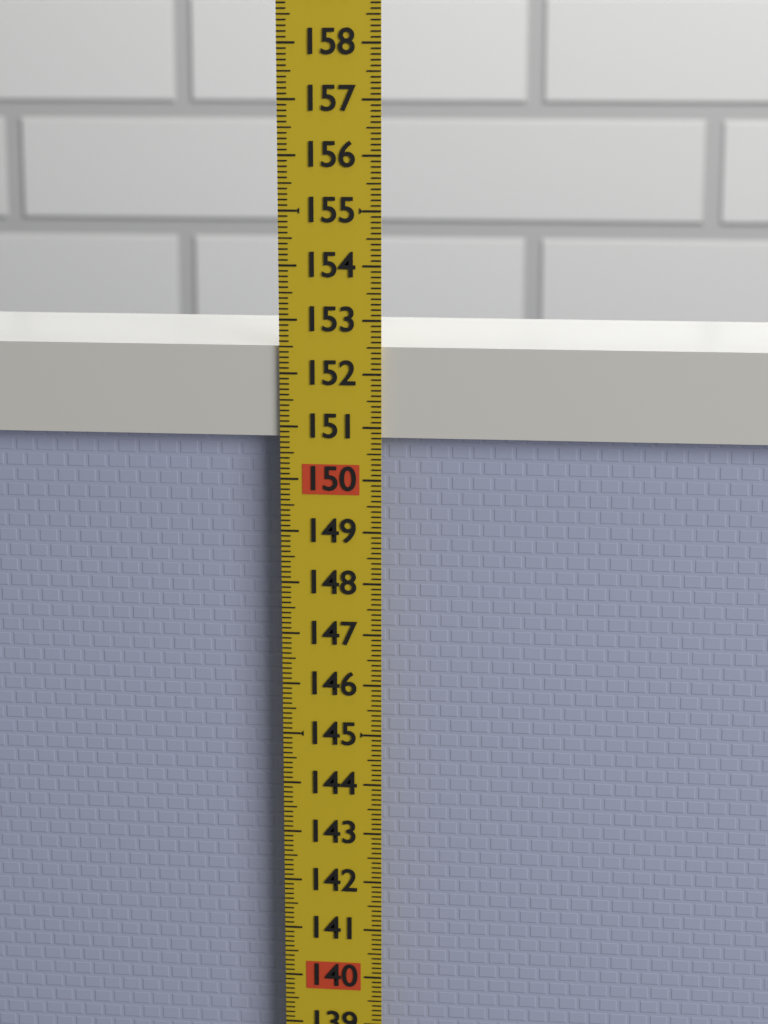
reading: 152.5 (no unit)
